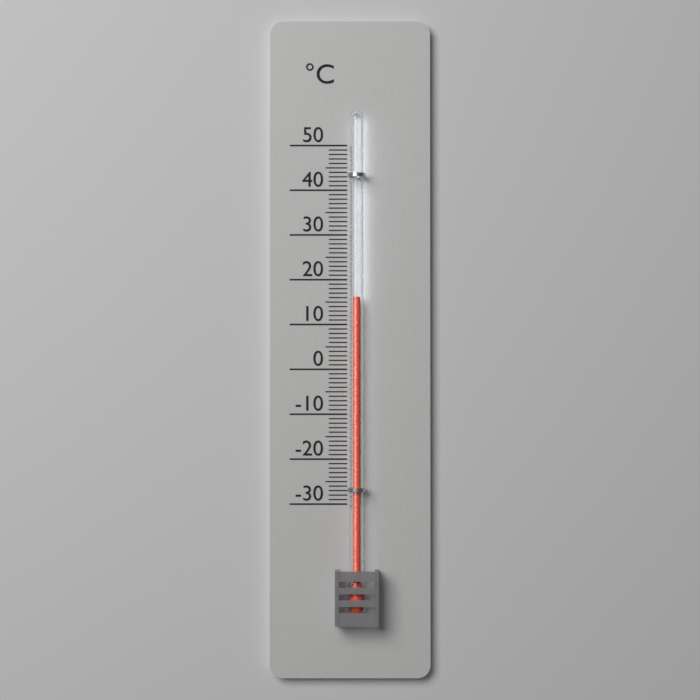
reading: 16 °C
